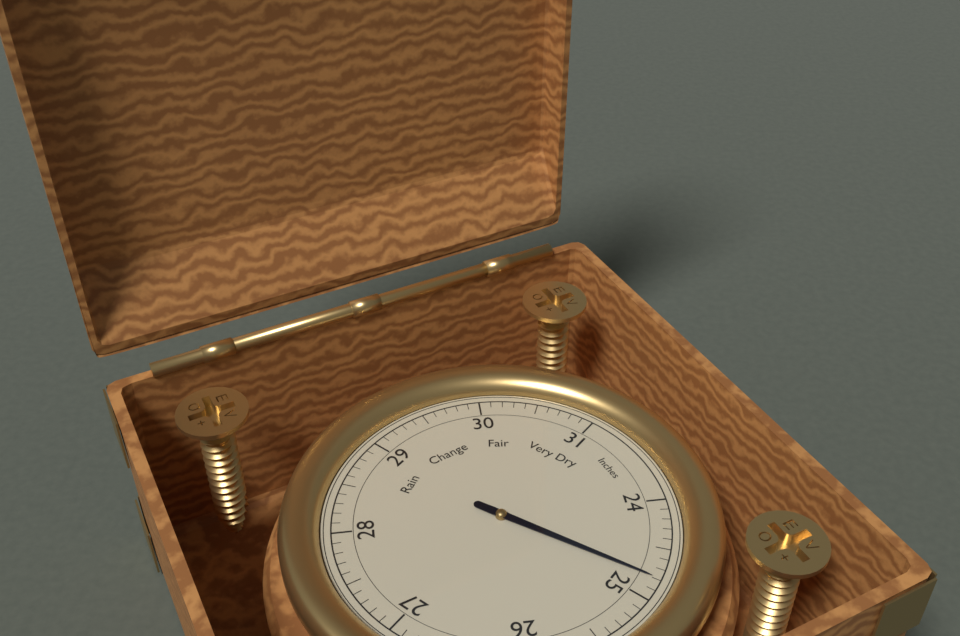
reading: 24.8 Inches
